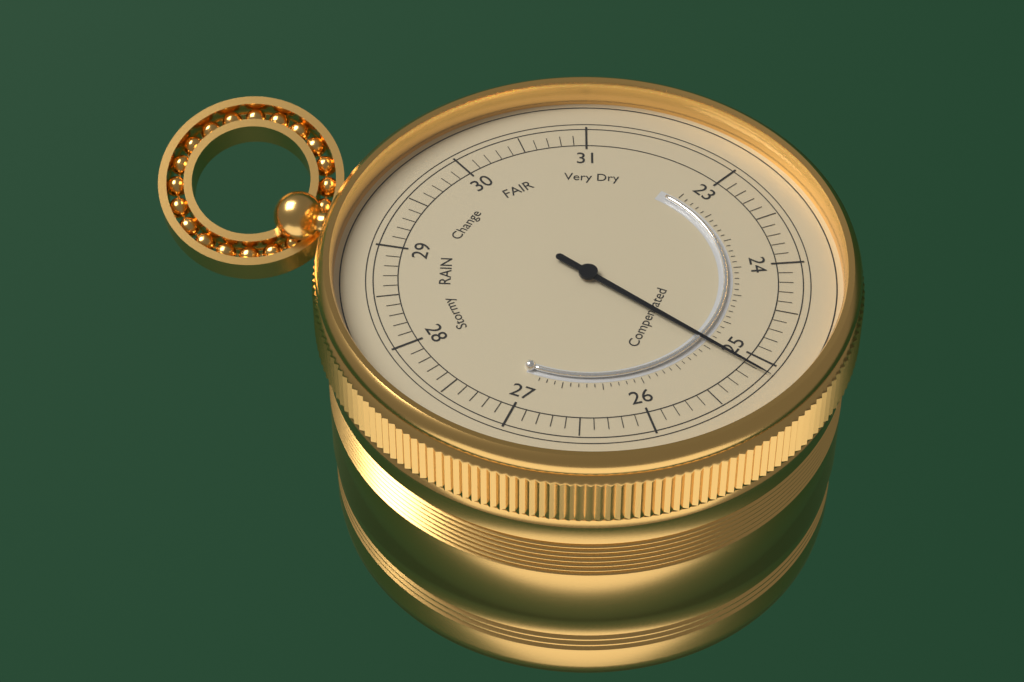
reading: 25.1 (no unit)
